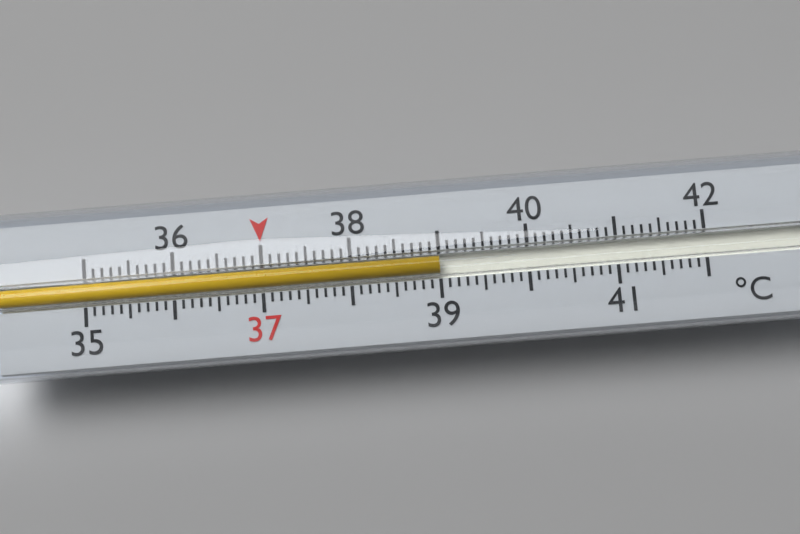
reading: 39.0 °C
